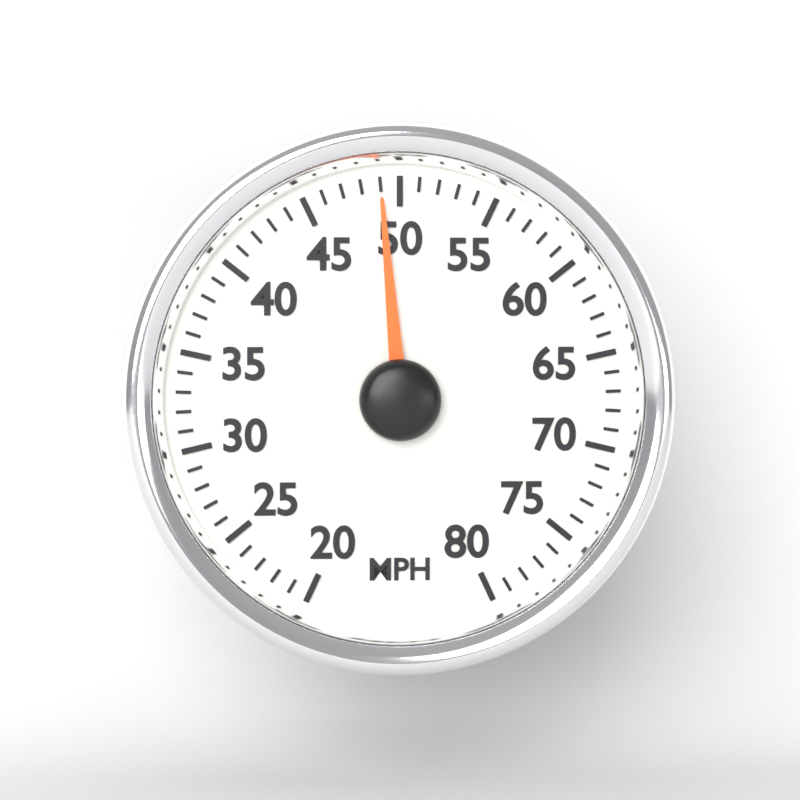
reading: 49 MPH
